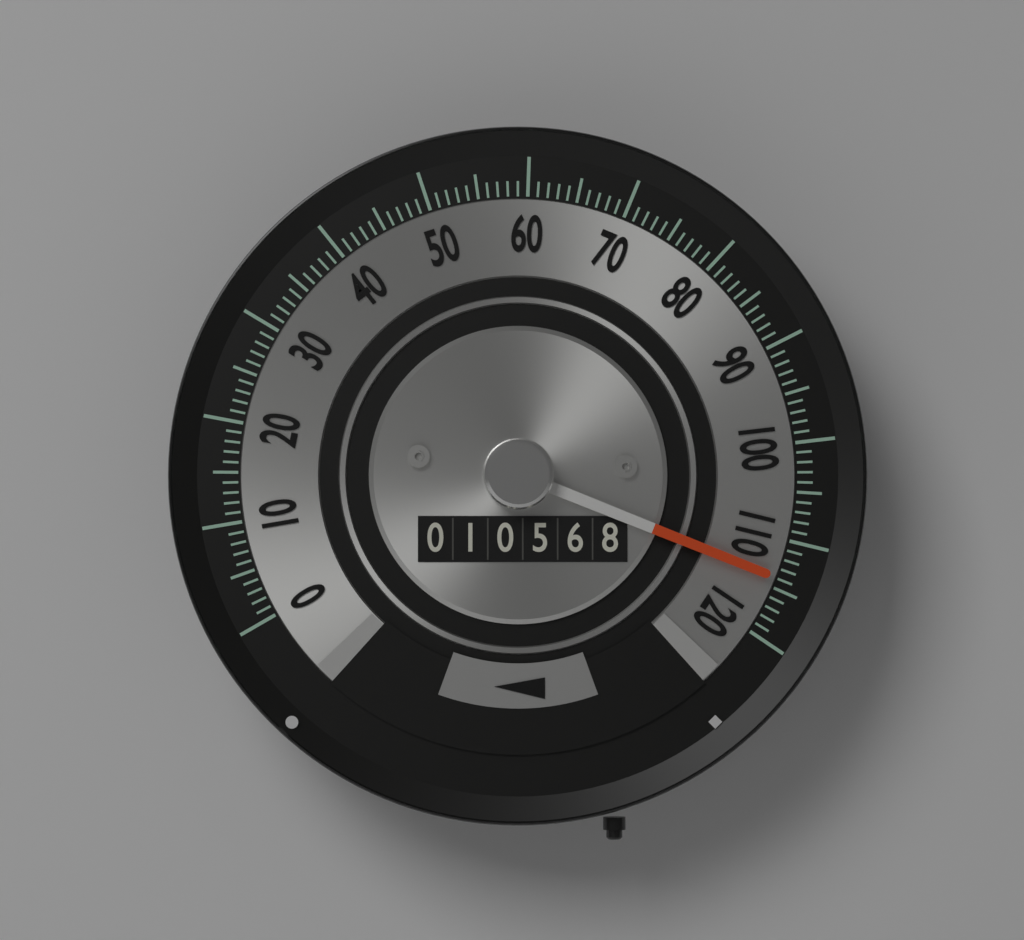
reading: 114 (no unit)
